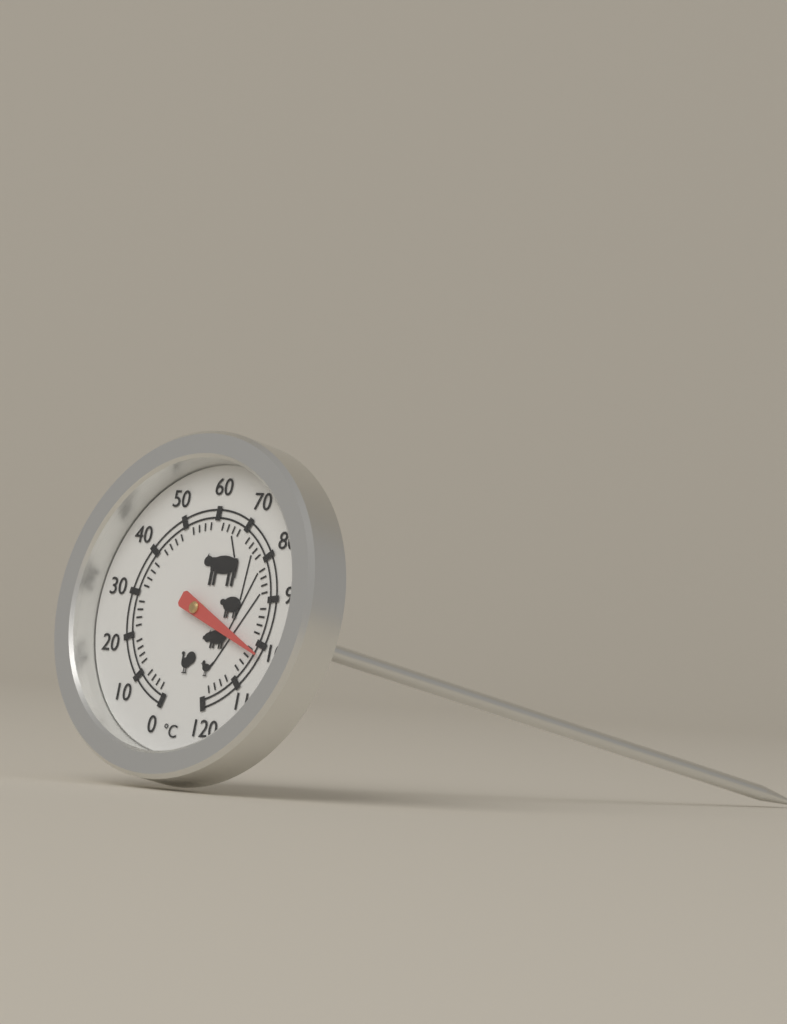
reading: 102 °C
